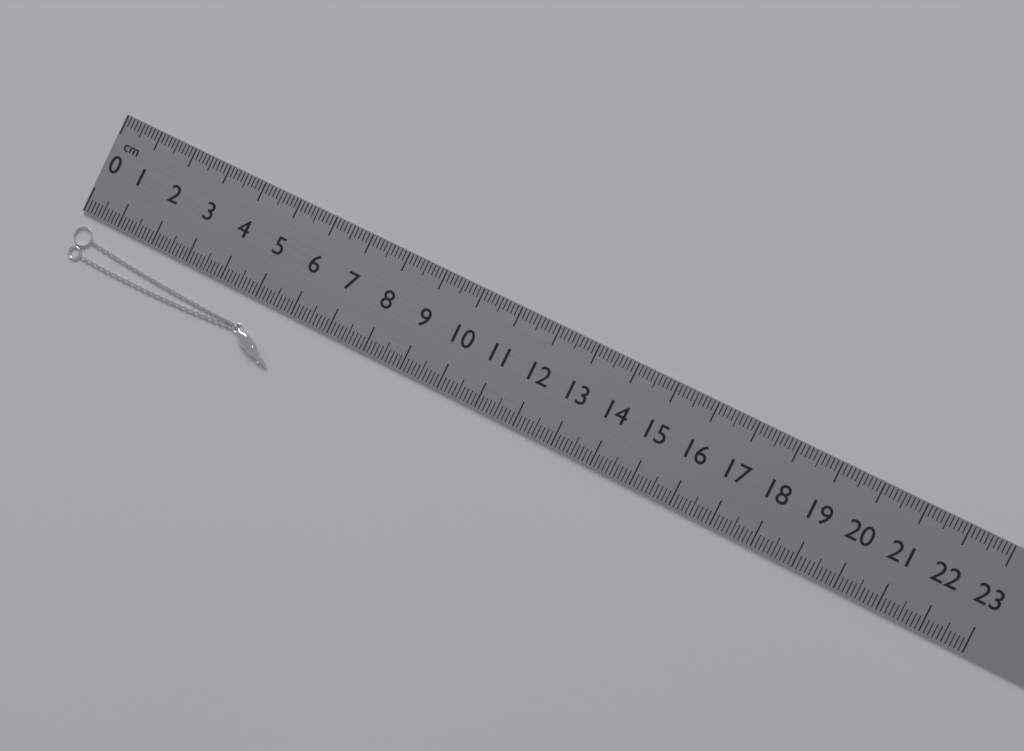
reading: 6.0 cm
